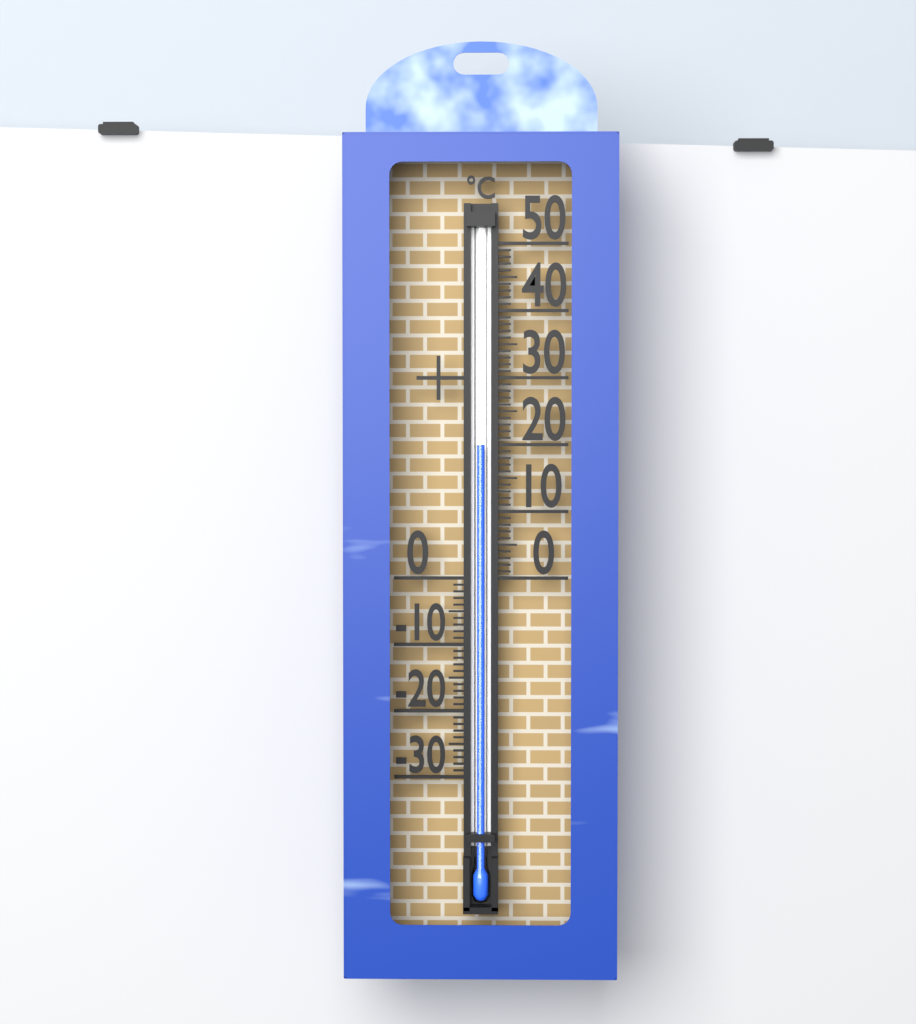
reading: 20 °C
